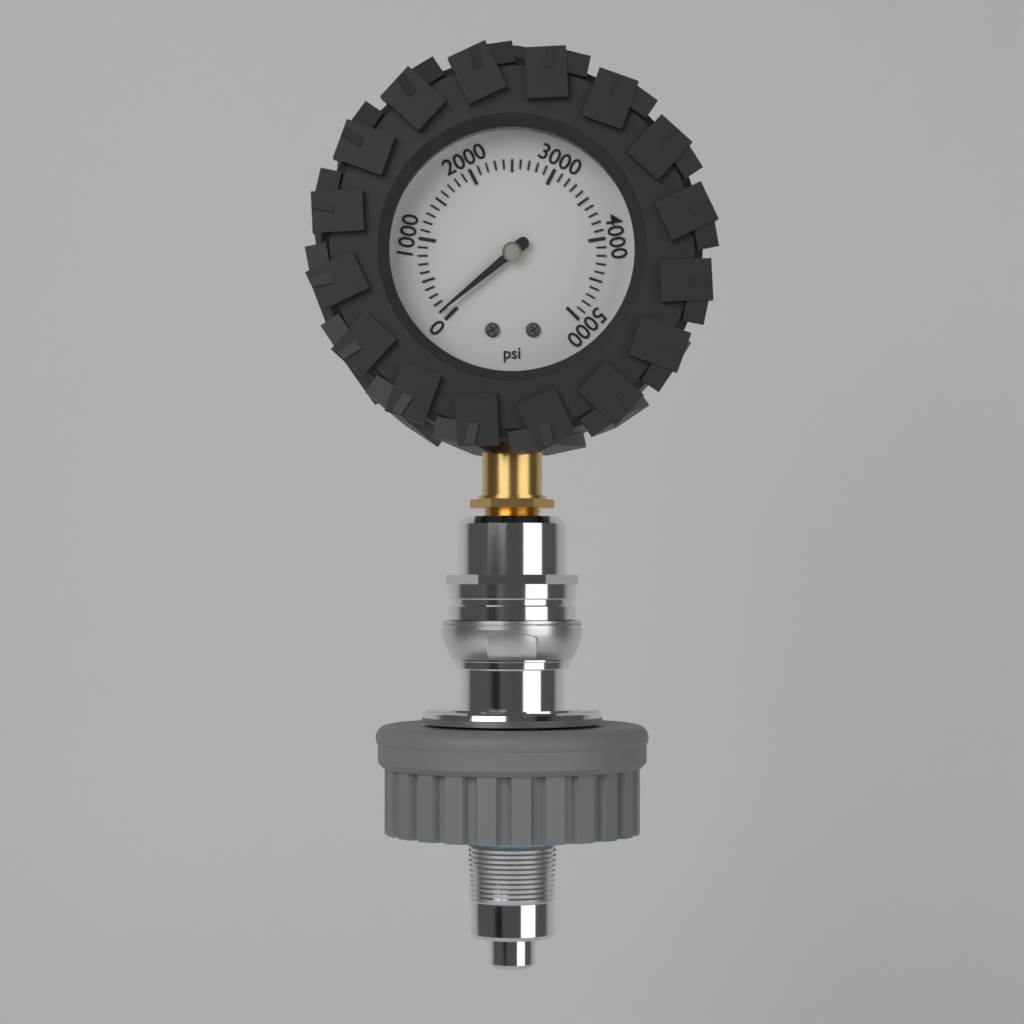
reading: 100 psi
